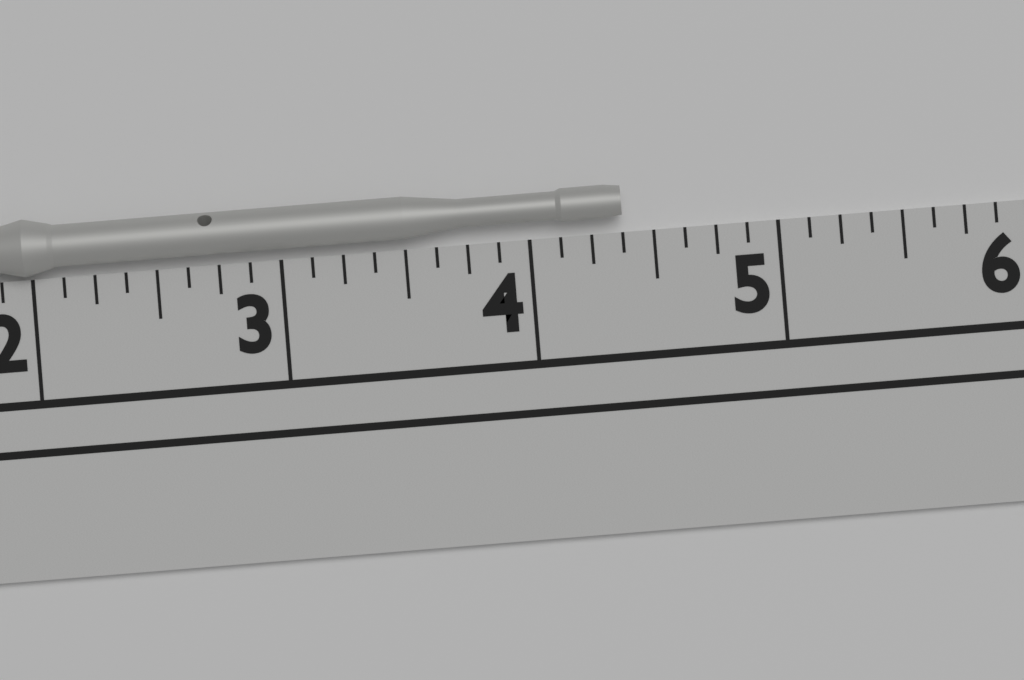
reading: 4.375 in
